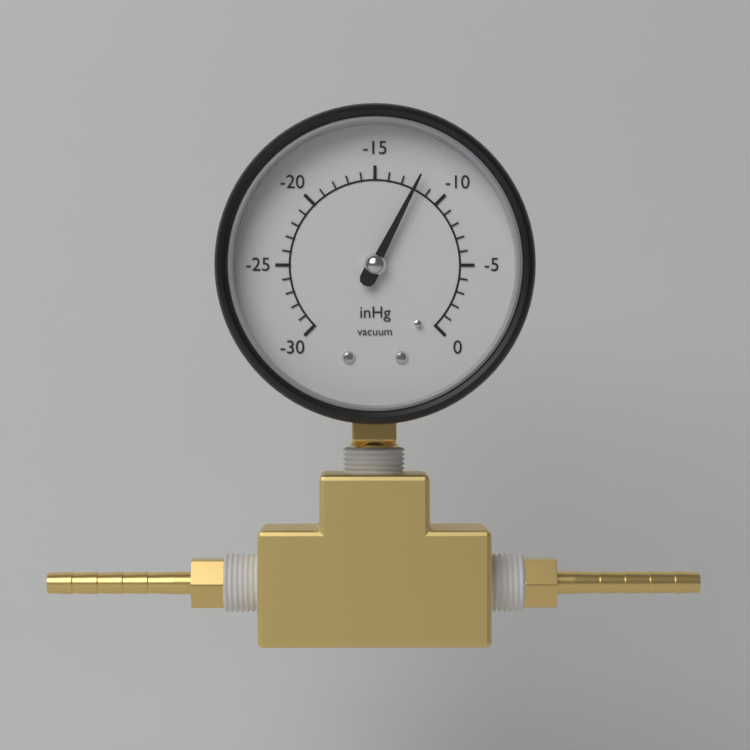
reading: -12 inHg
